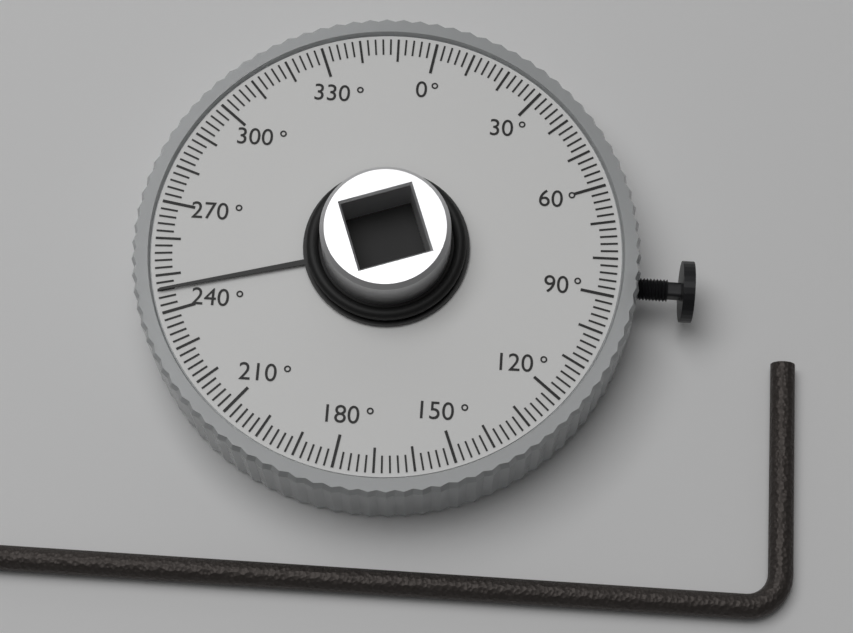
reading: 246 °
